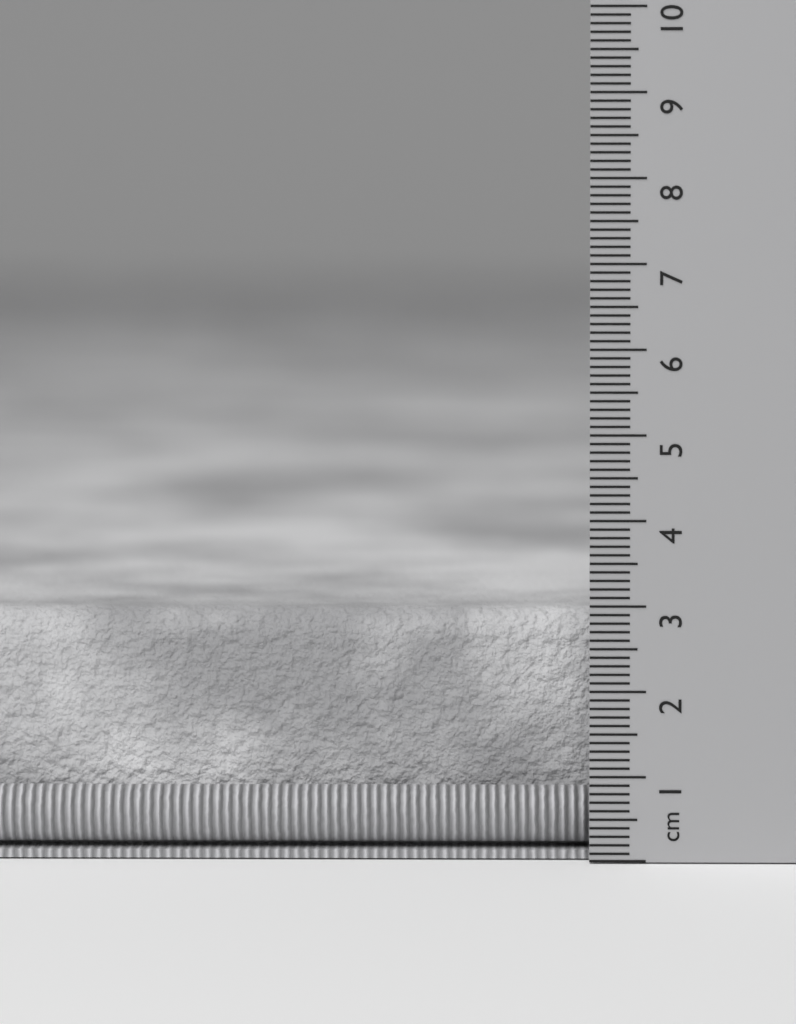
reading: 2.9 cm
